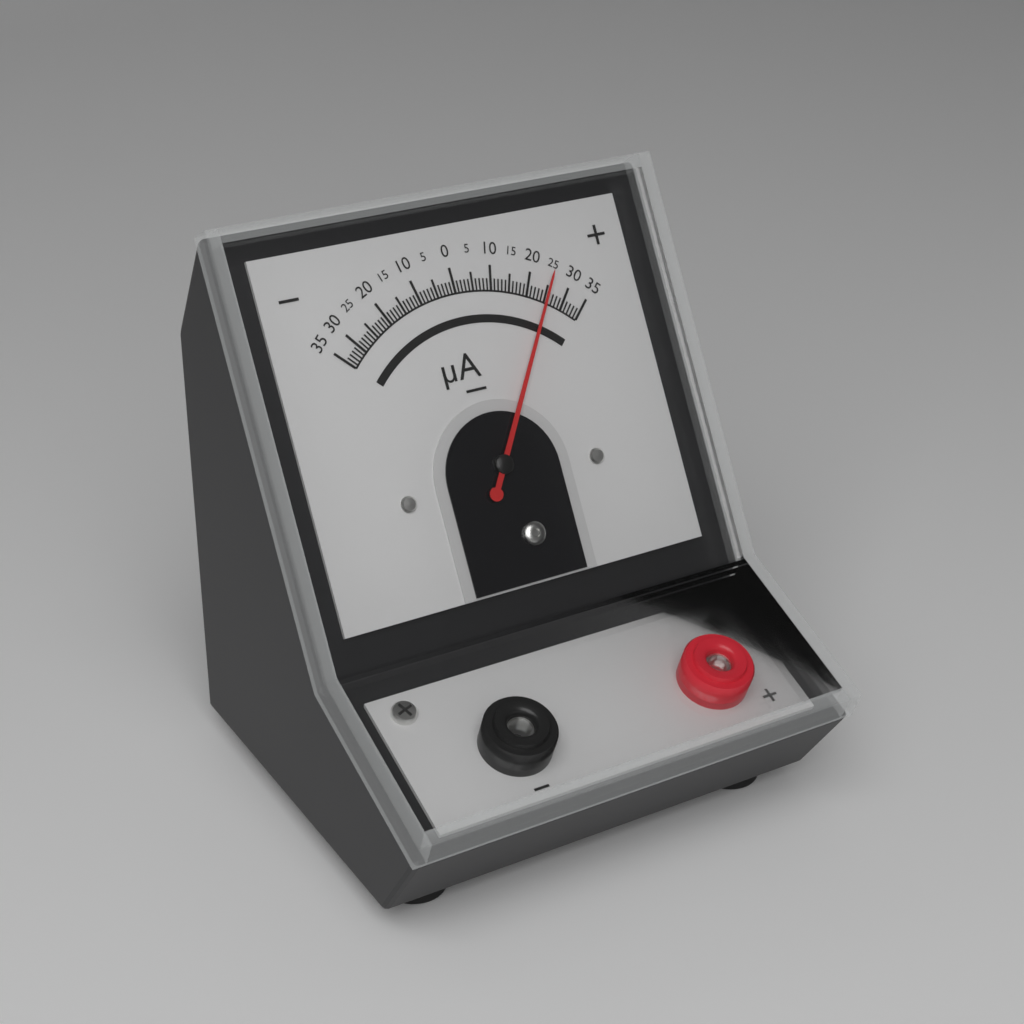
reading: 25 µA
